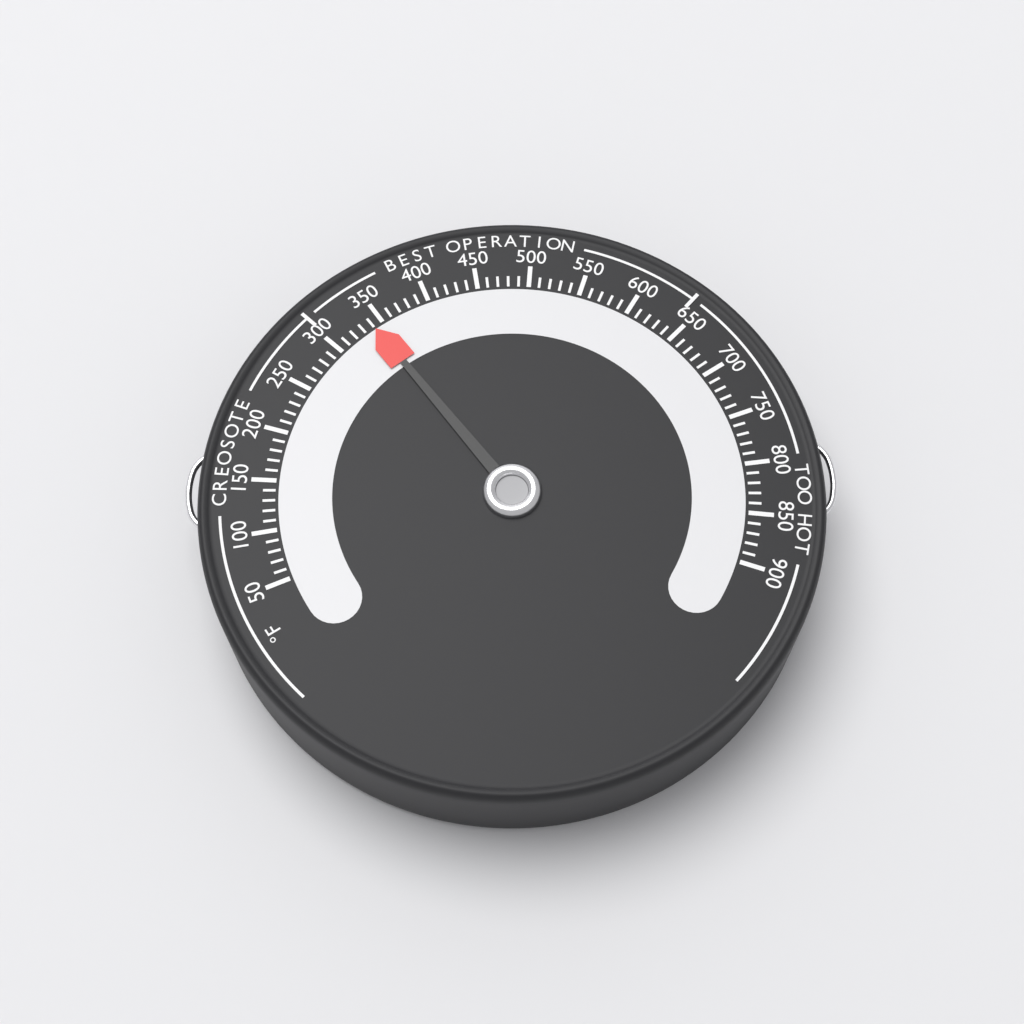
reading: 340 °F
